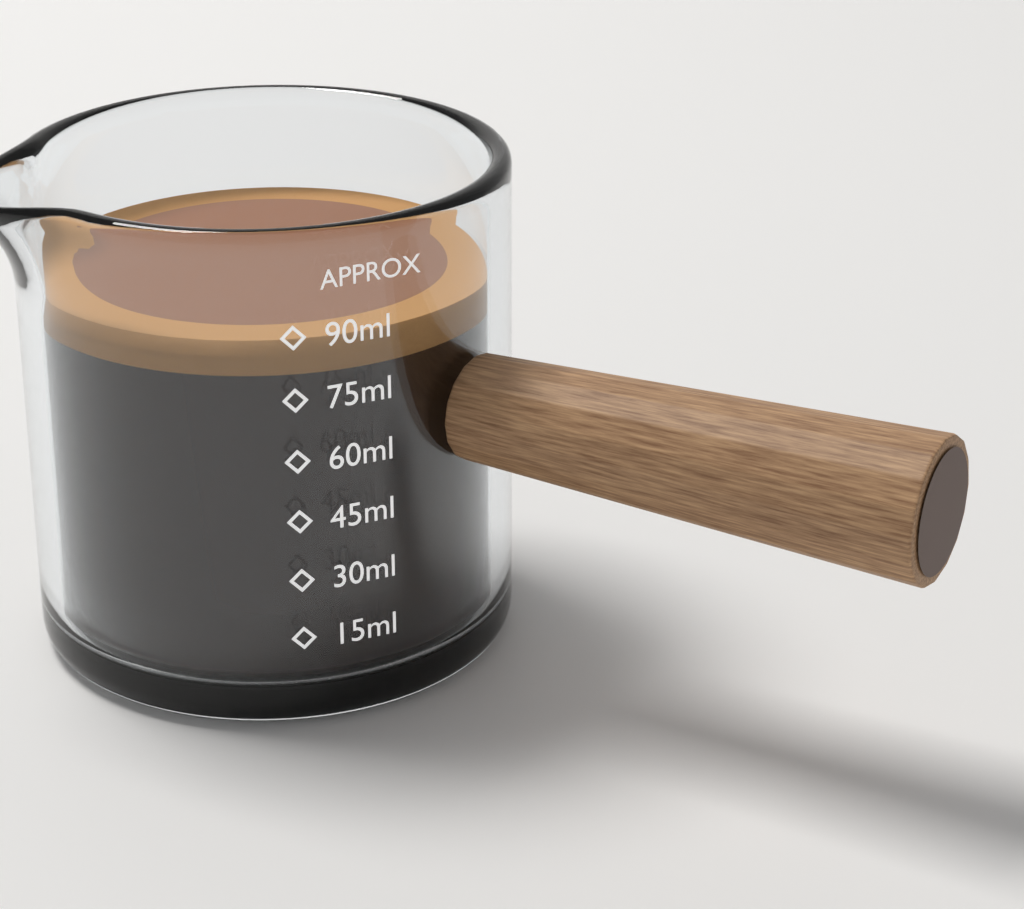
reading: 88 ml
